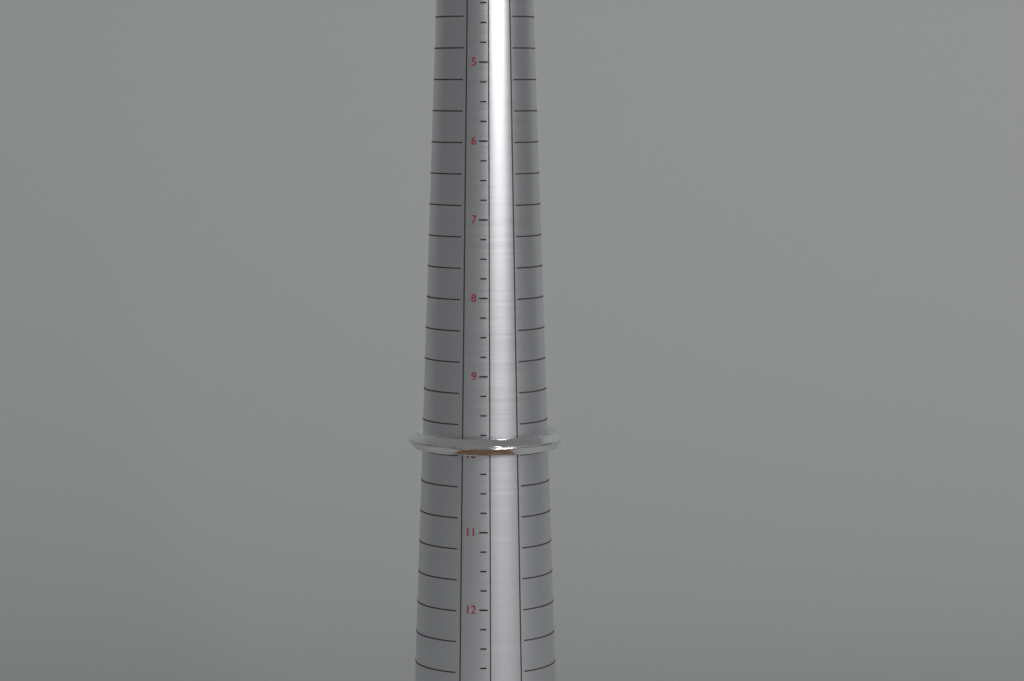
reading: 10.00 (no unit)
